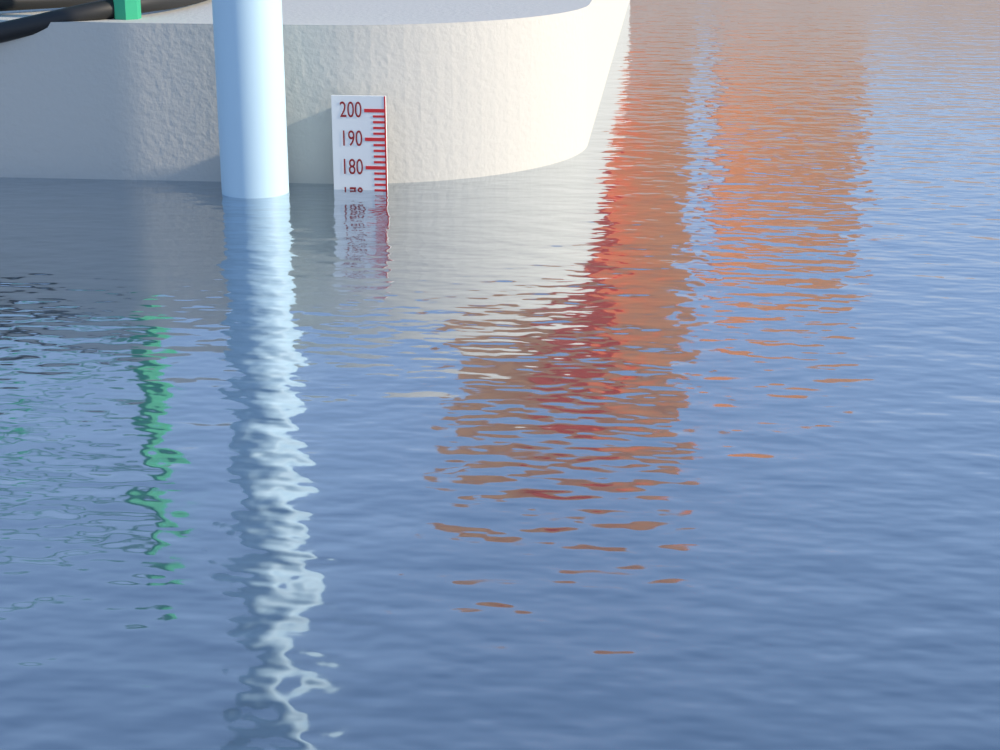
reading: 172 (no unit)
